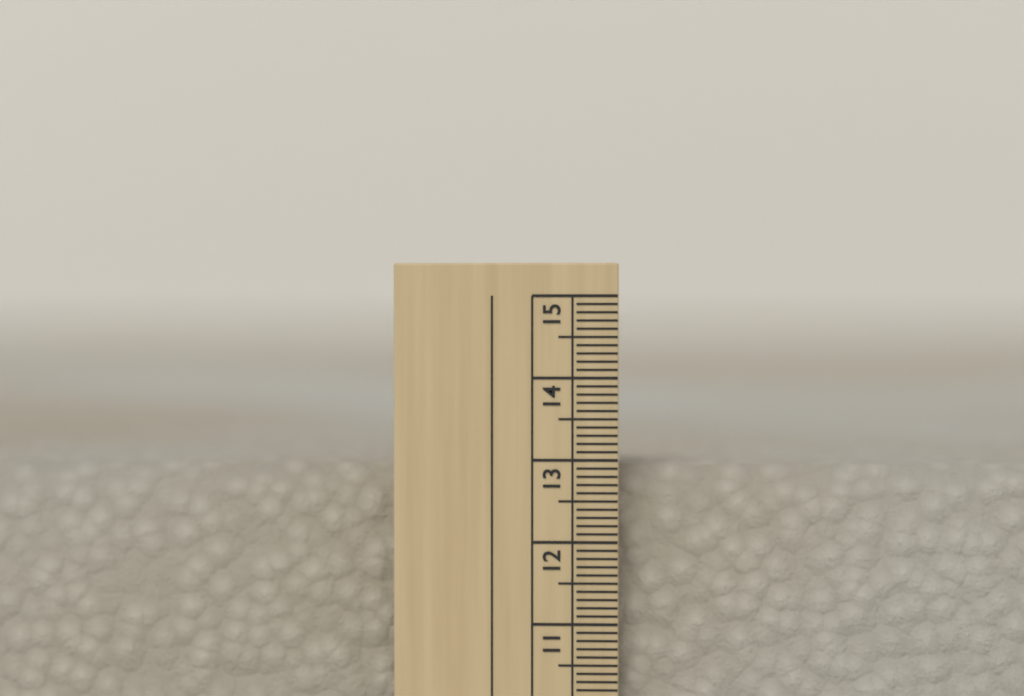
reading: 12.9 cm
